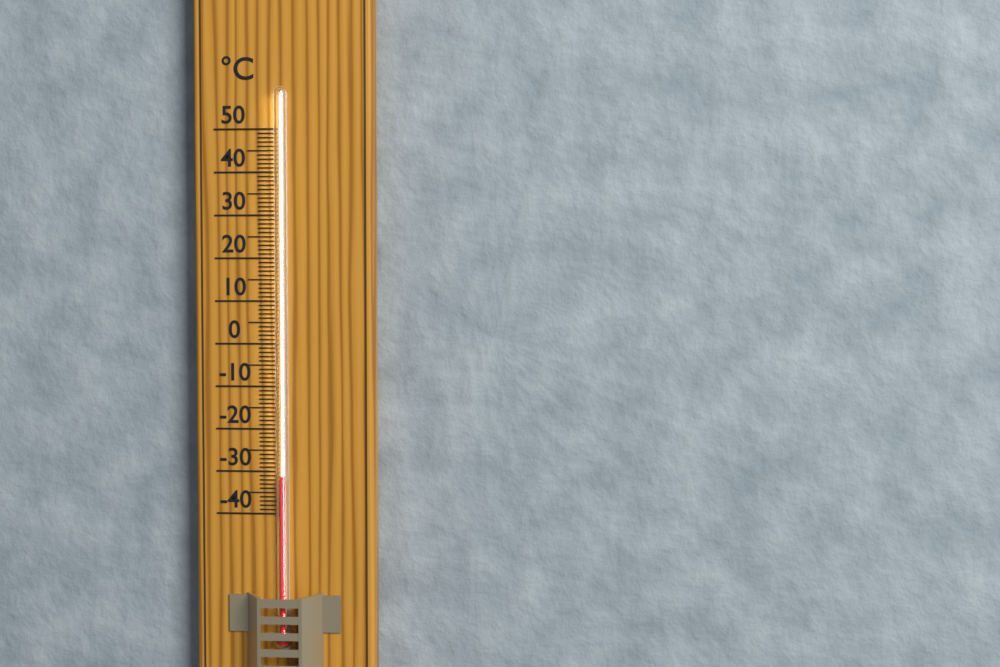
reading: -31 °C
